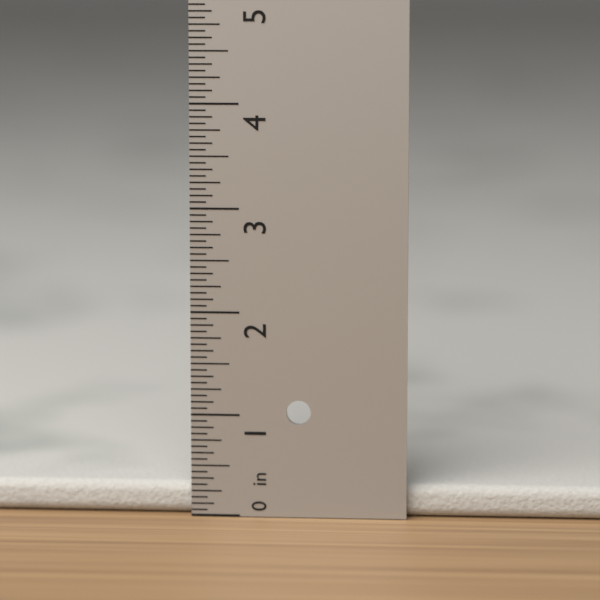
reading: 0.3125 in
